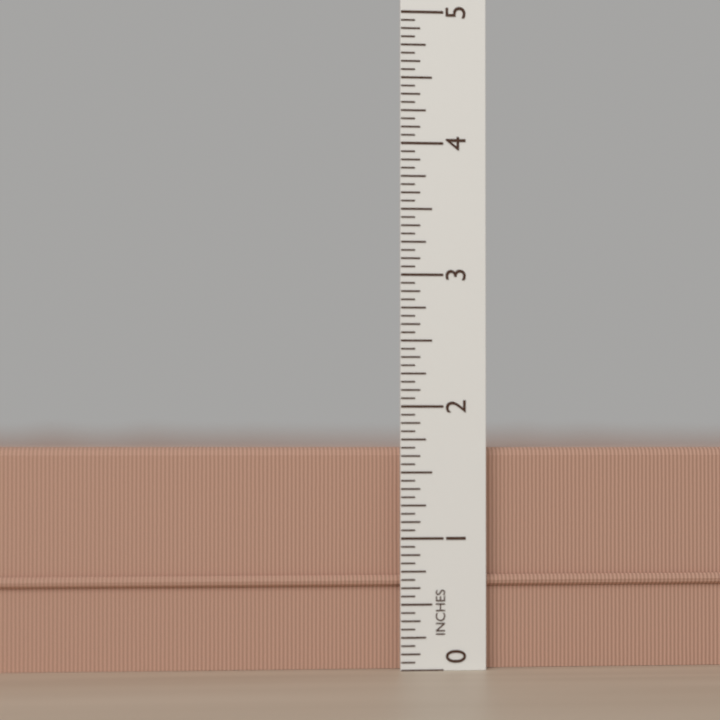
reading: 1.6875 in
